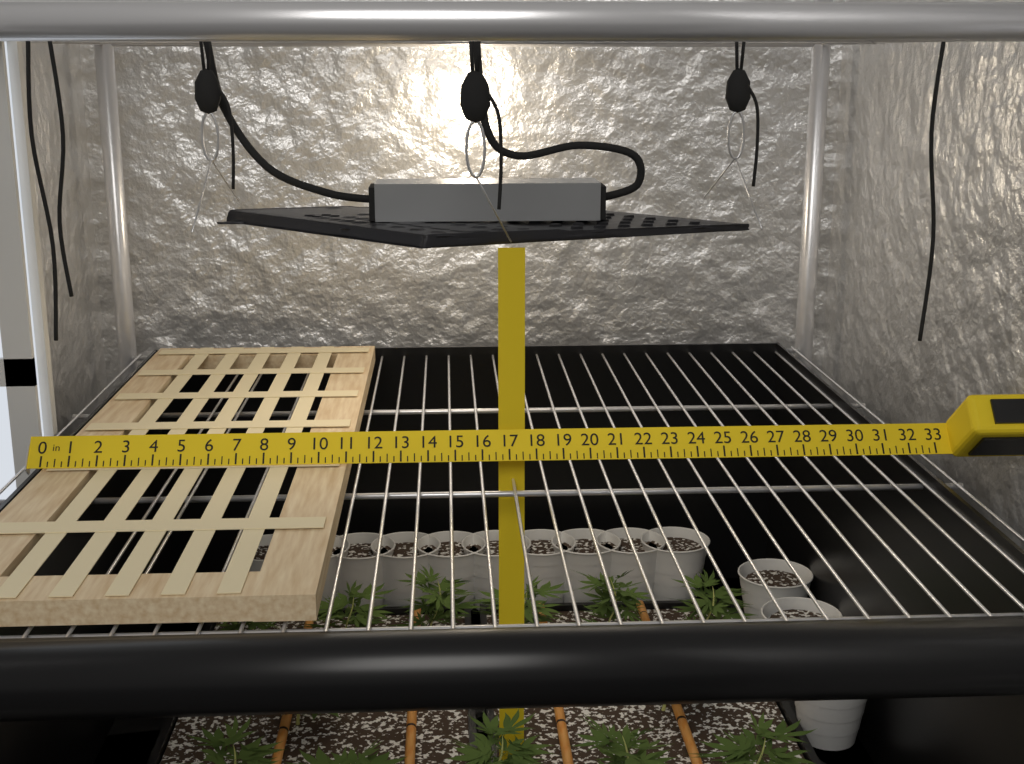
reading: 11.00 in
